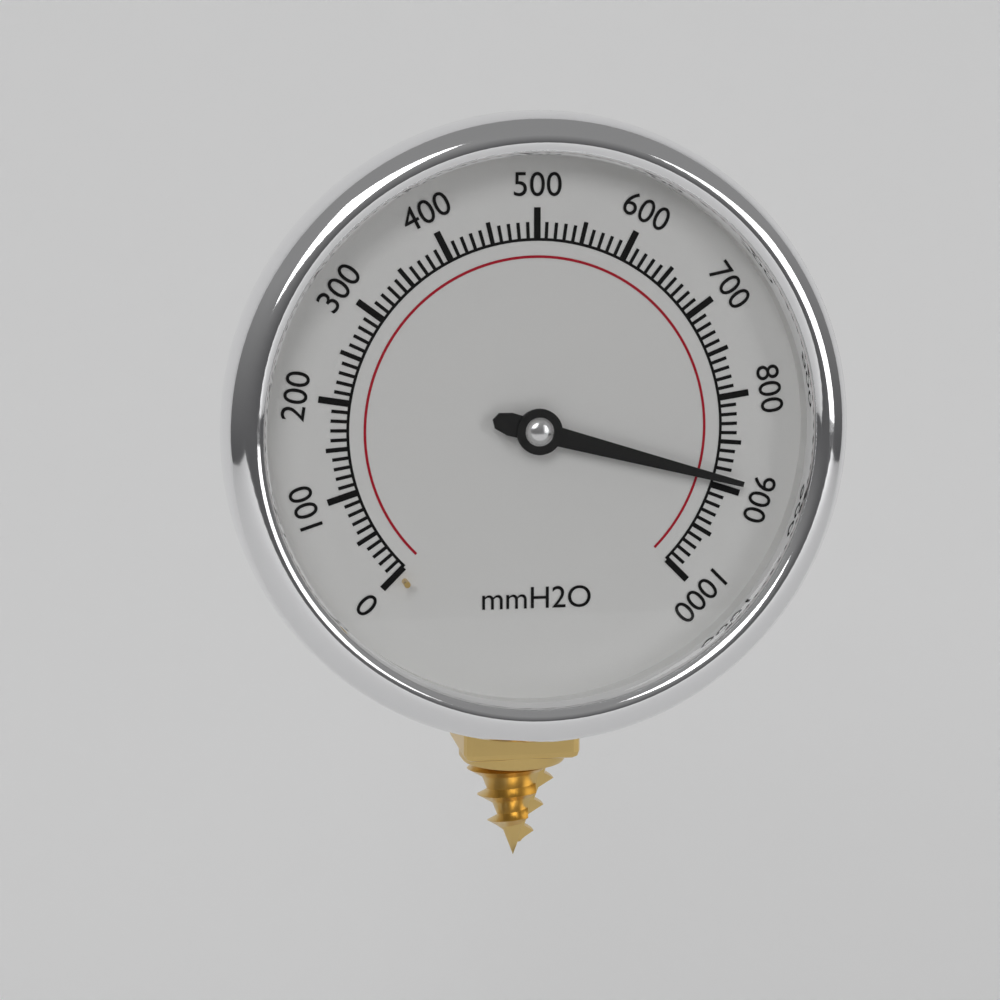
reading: 890 mmH2O
